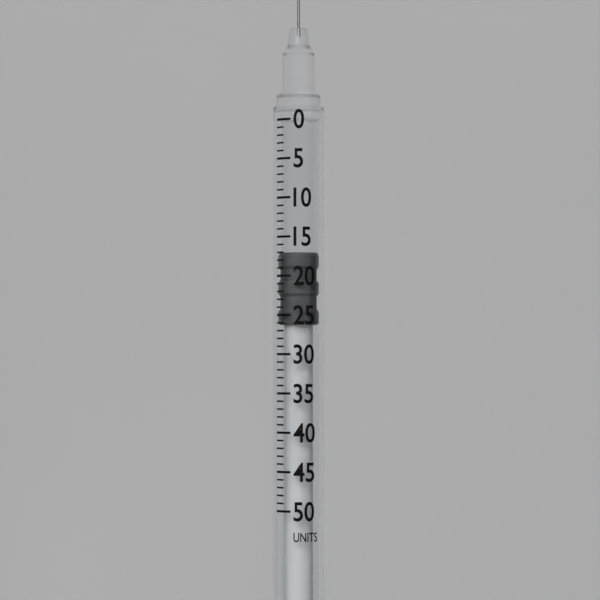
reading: 17 units
